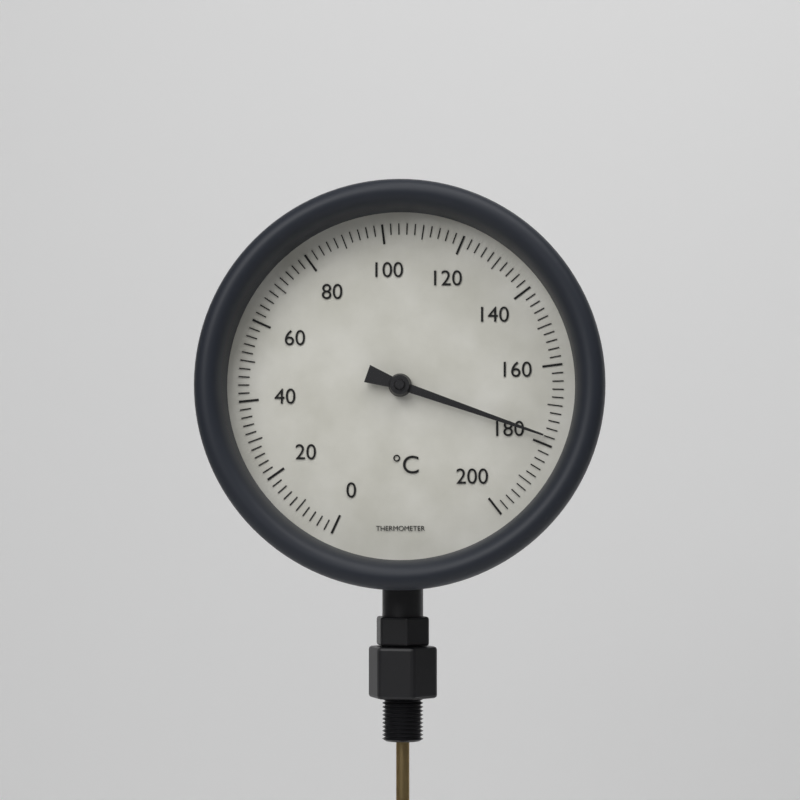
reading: 178 °C
